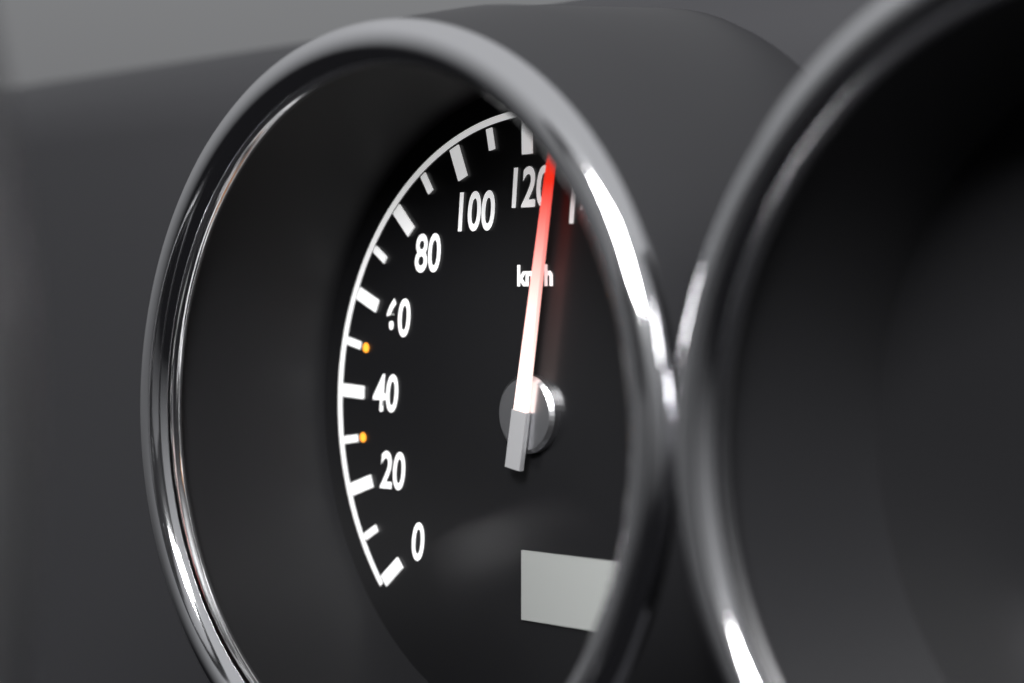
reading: 130 km/h
